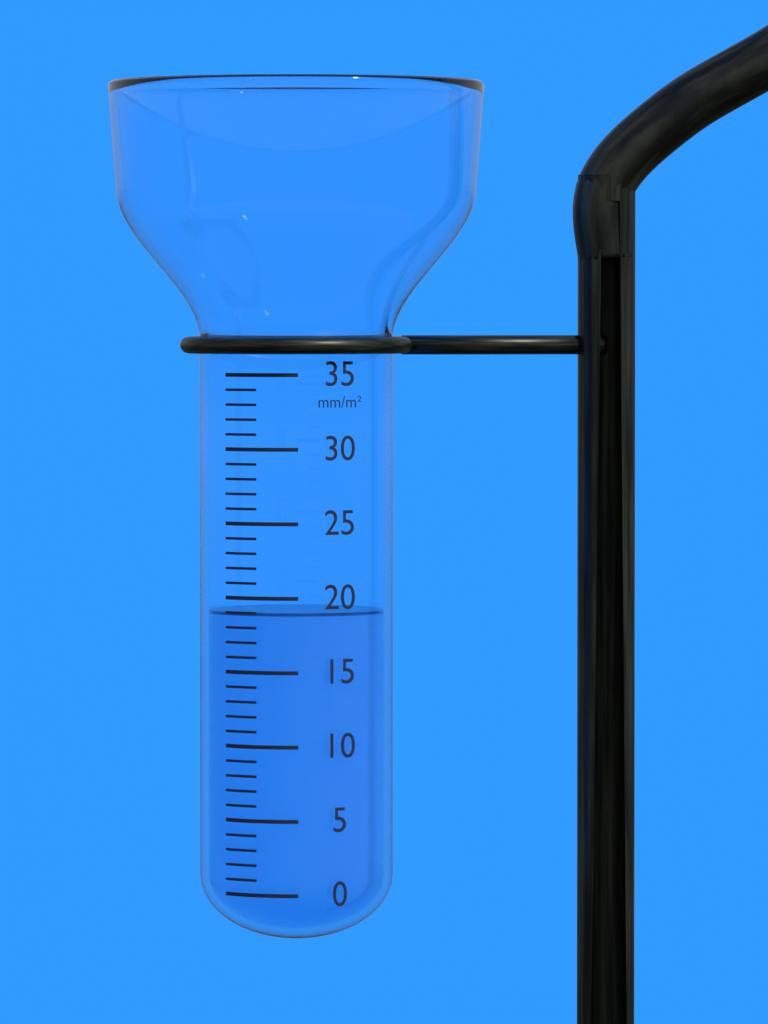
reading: 19 mm/m²
